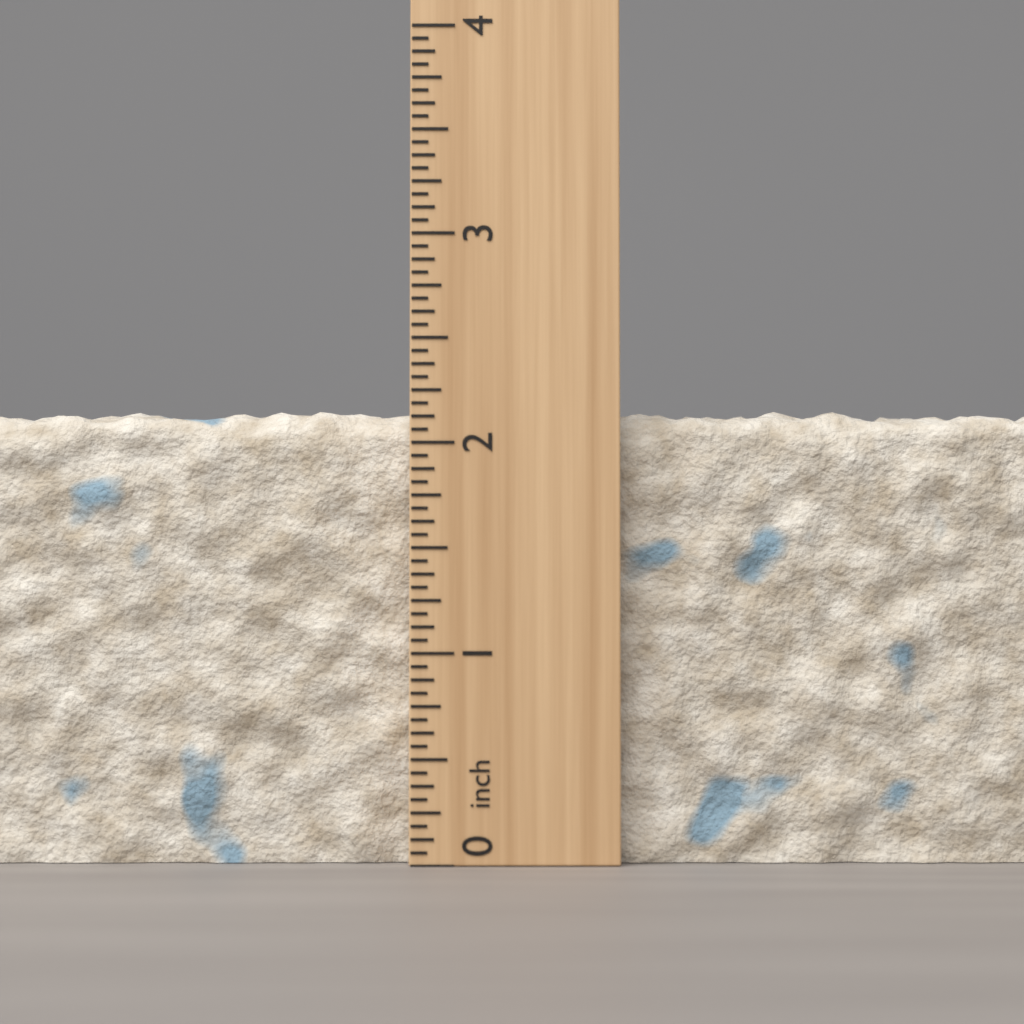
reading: 2.1875 inch
